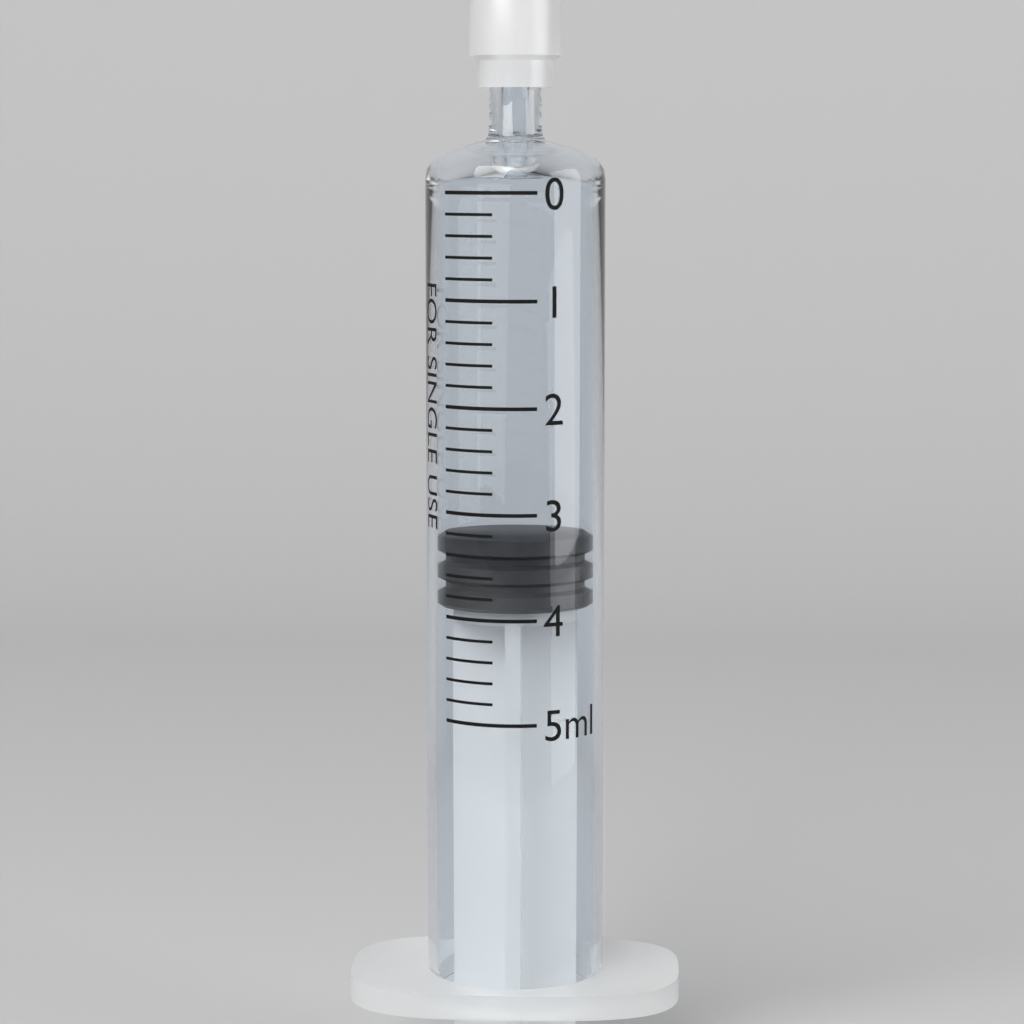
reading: 3.2 ml
